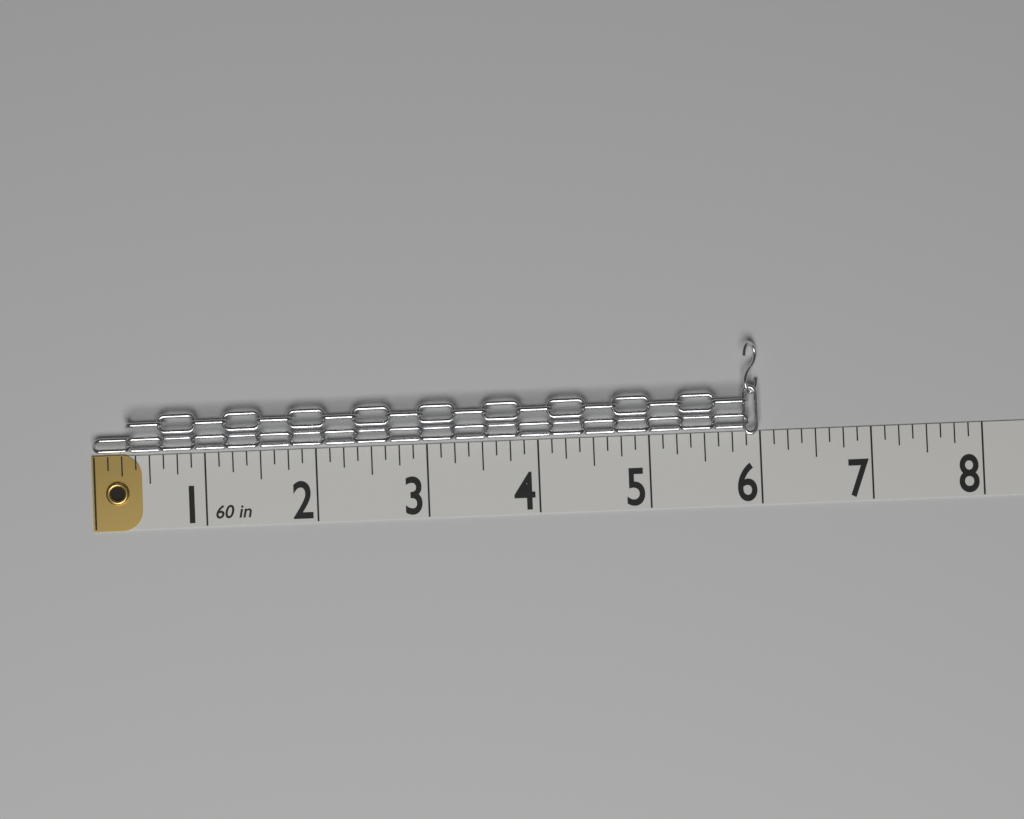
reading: 6.000 in
